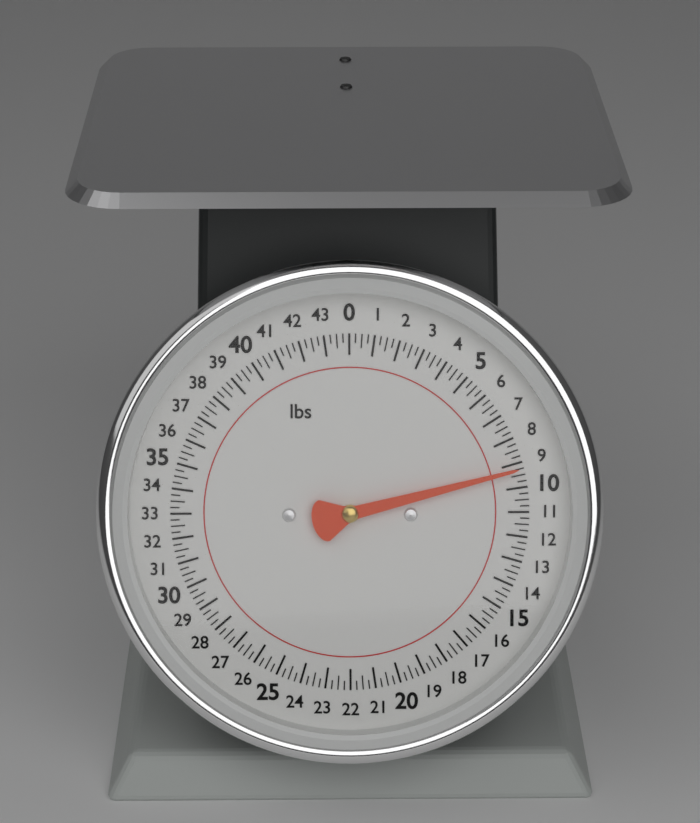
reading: 9.25 lbs
